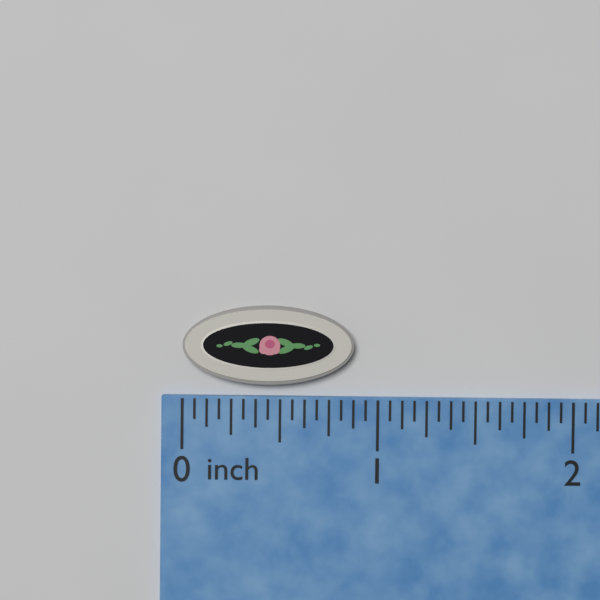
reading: 0.8750 inch
